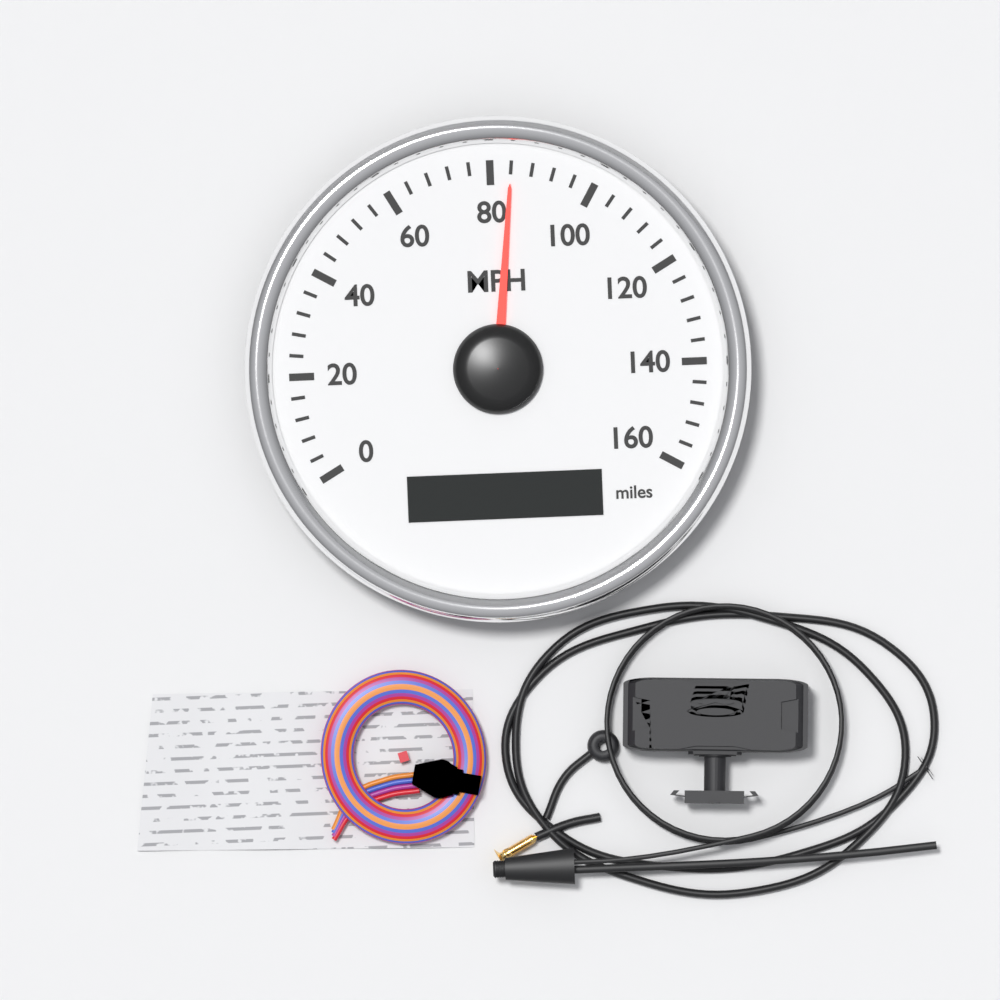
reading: 84 MPH
